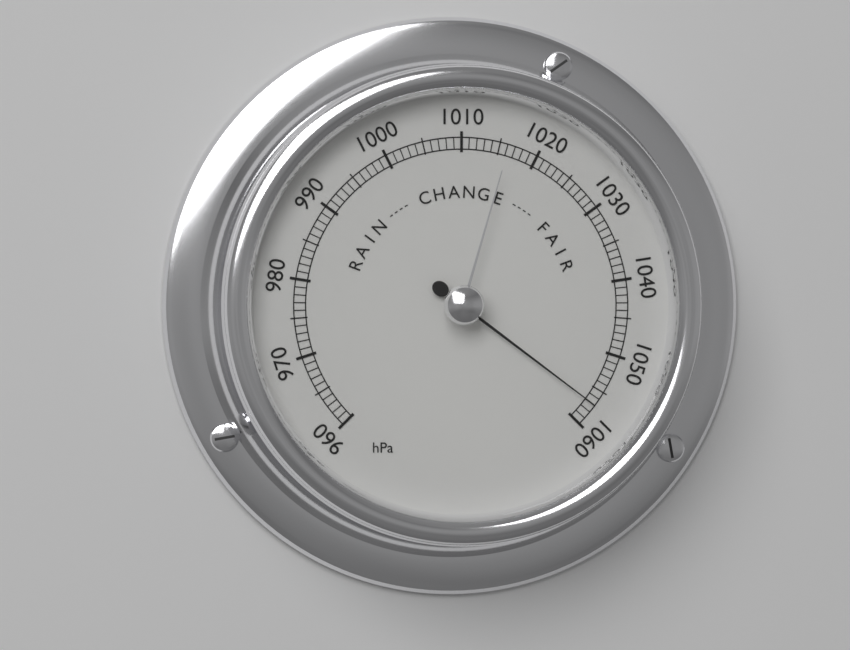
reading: 1057 hPa
